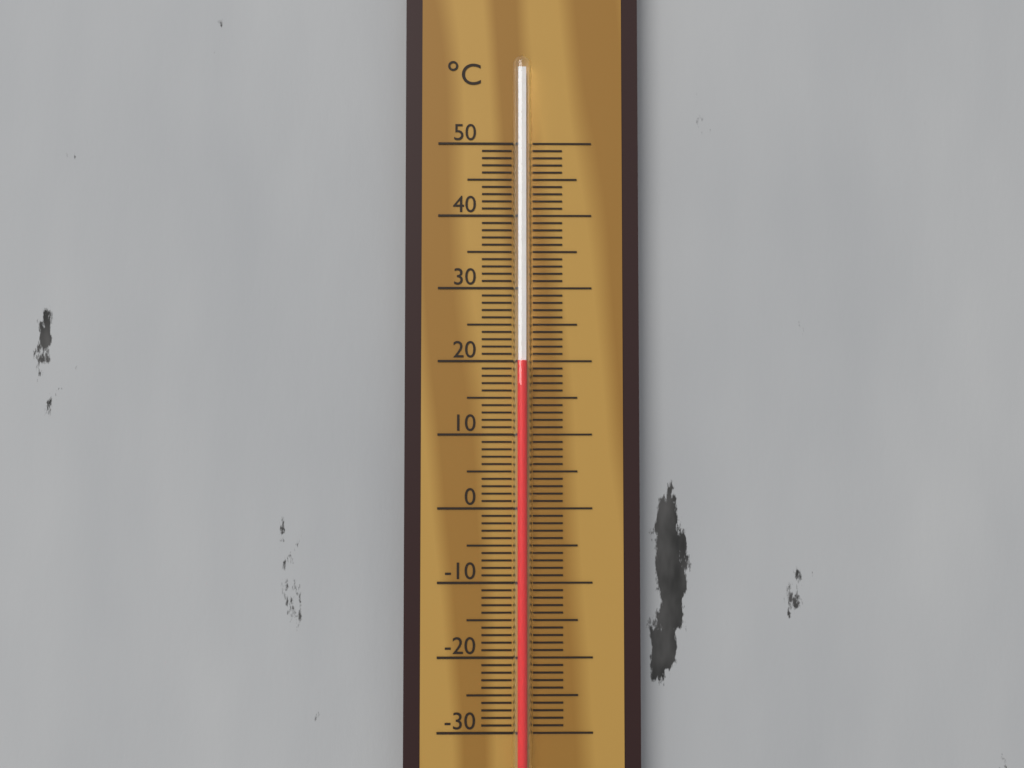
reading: 20 °C
